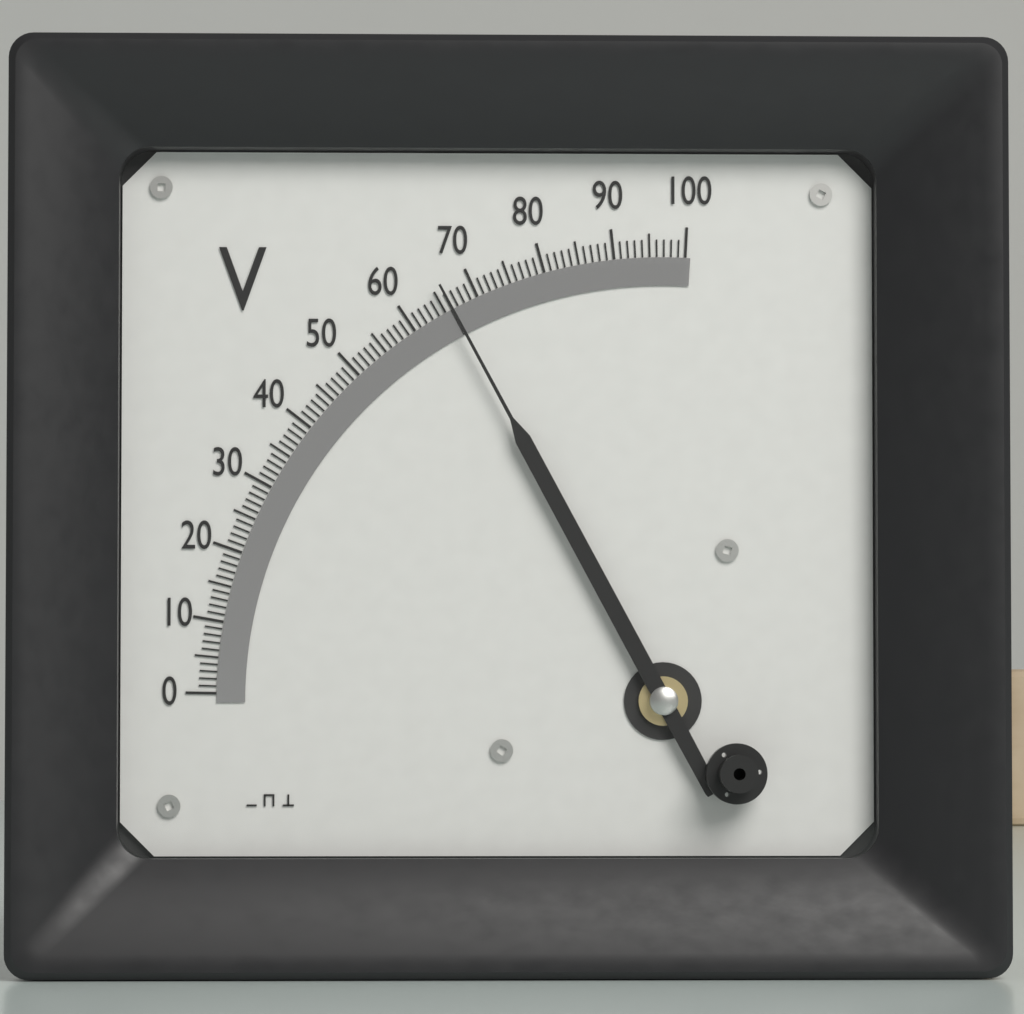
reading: 66 V
